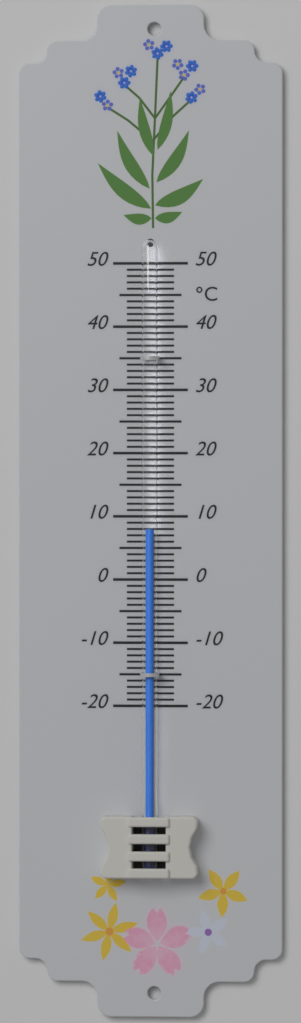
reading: 8 °C
